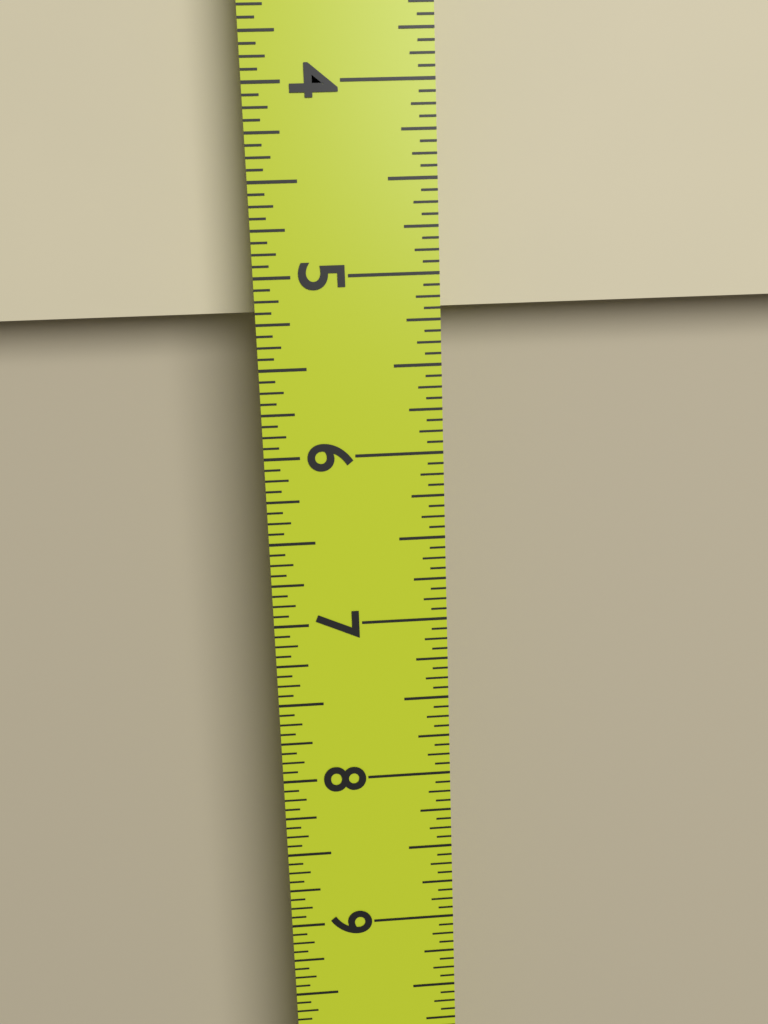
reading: 5.1875 in
